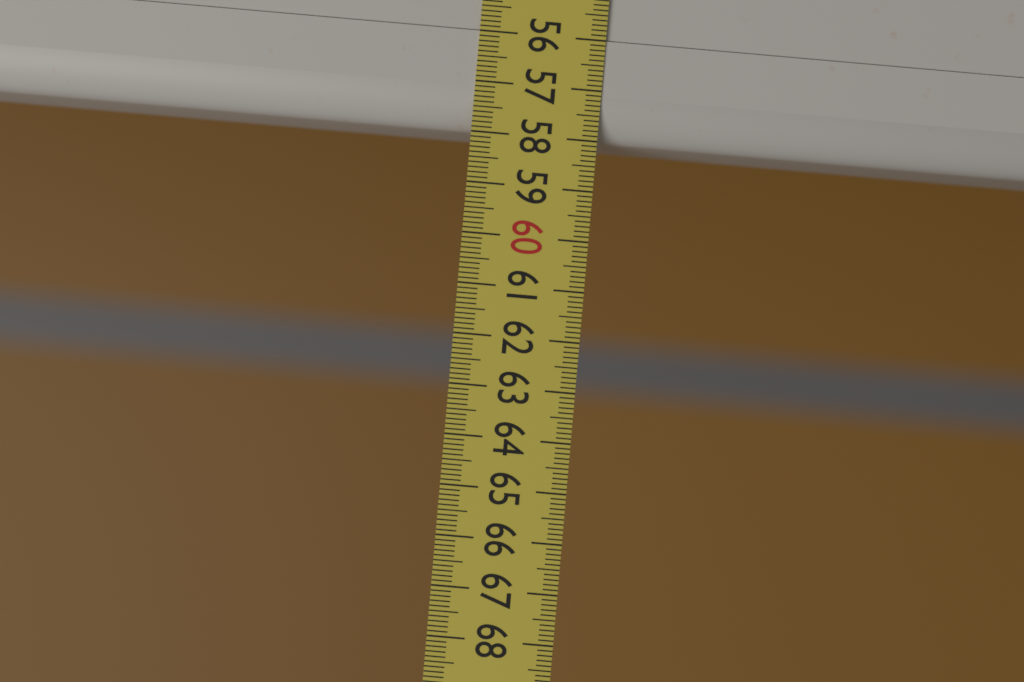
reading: 58.0 (no unit)
